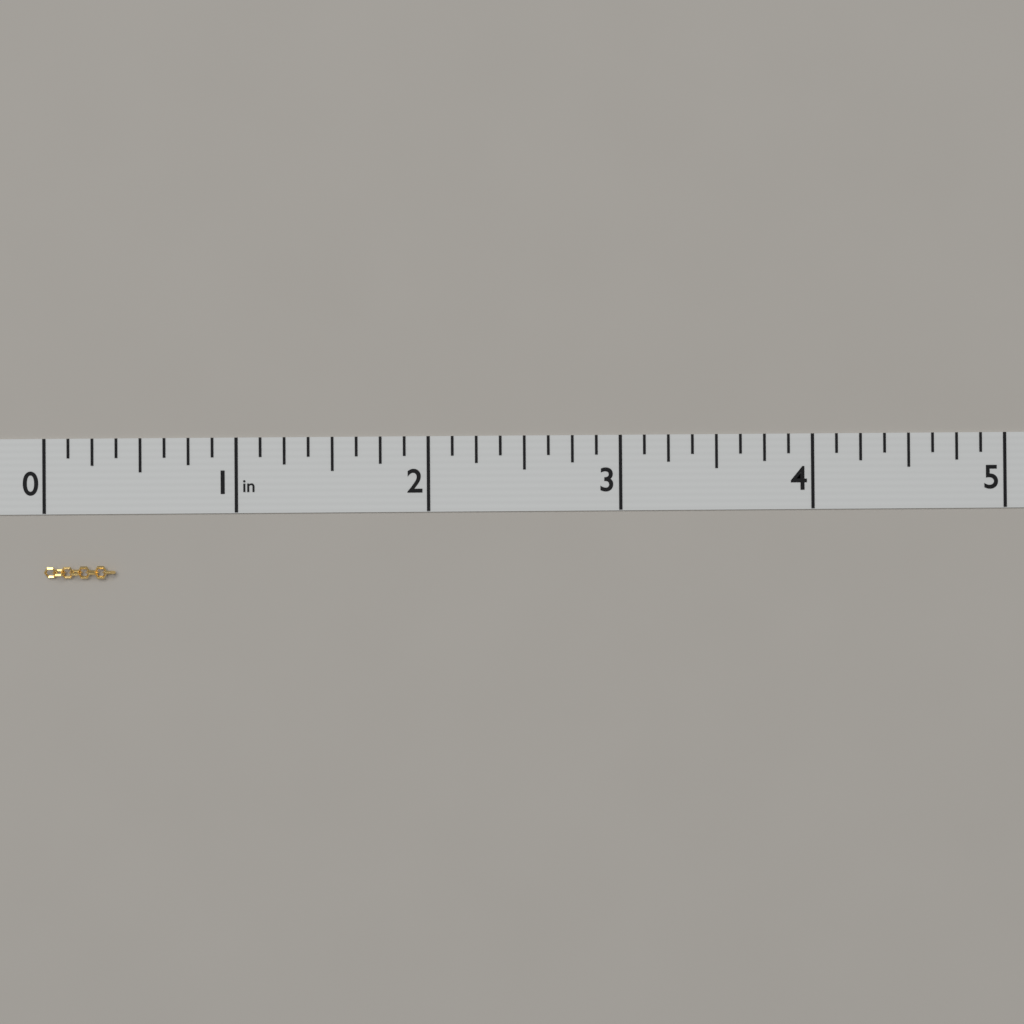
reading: 0.375 in
